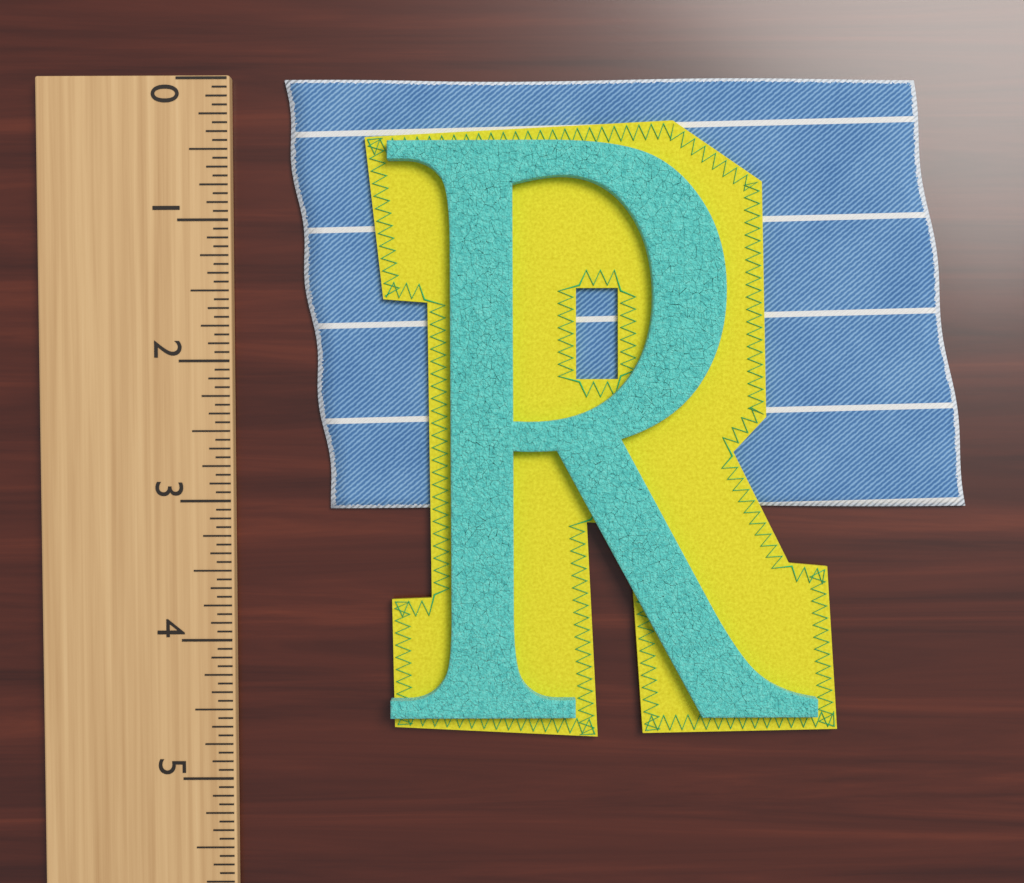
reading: 3.0625 (no unit)
